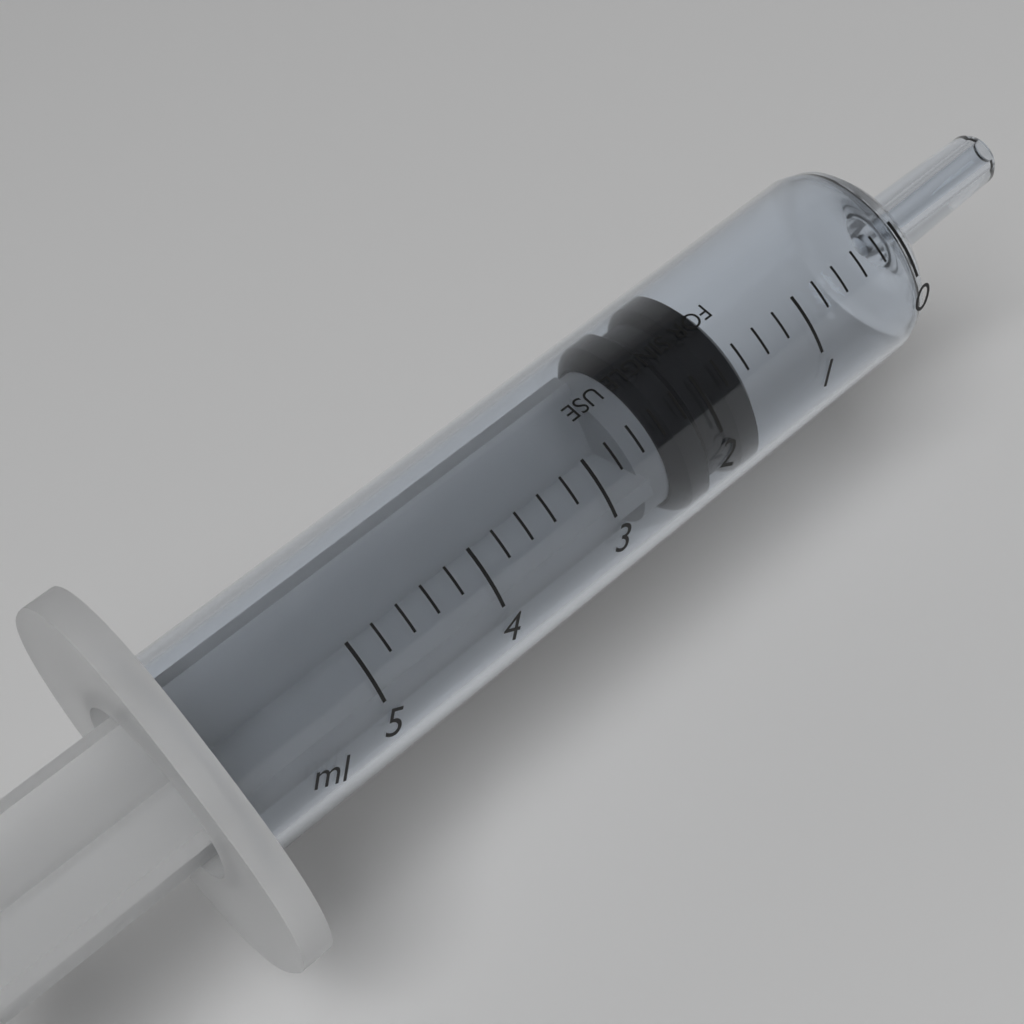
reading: 1.6 ml
